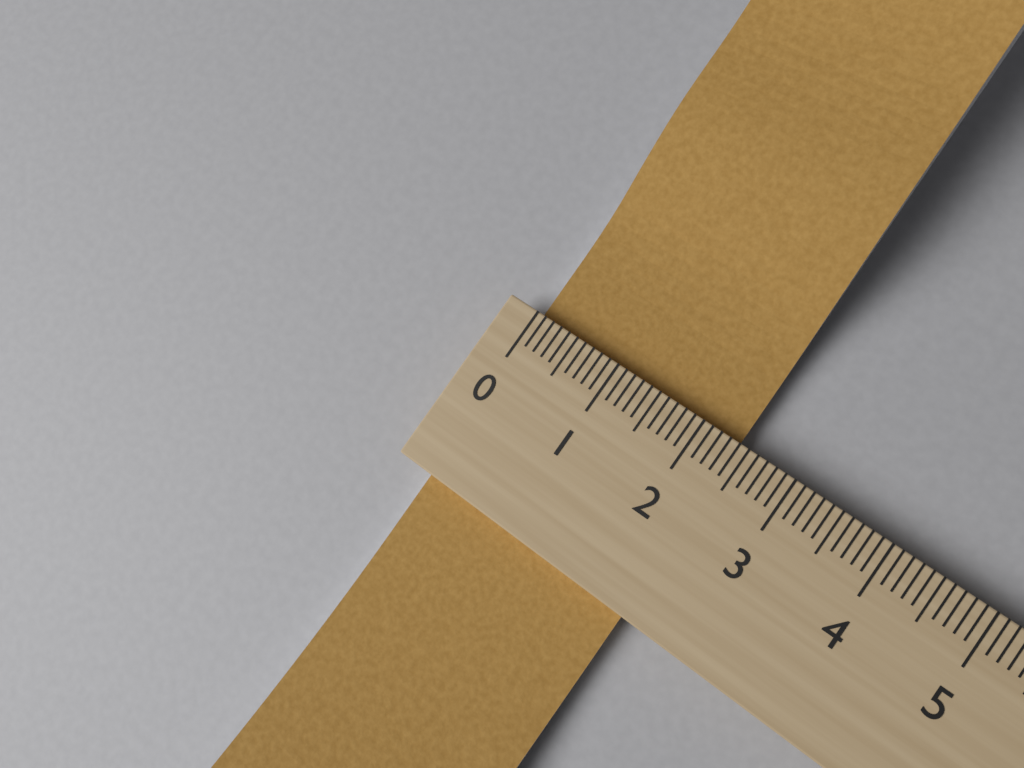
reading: 2.4 (no unit)
